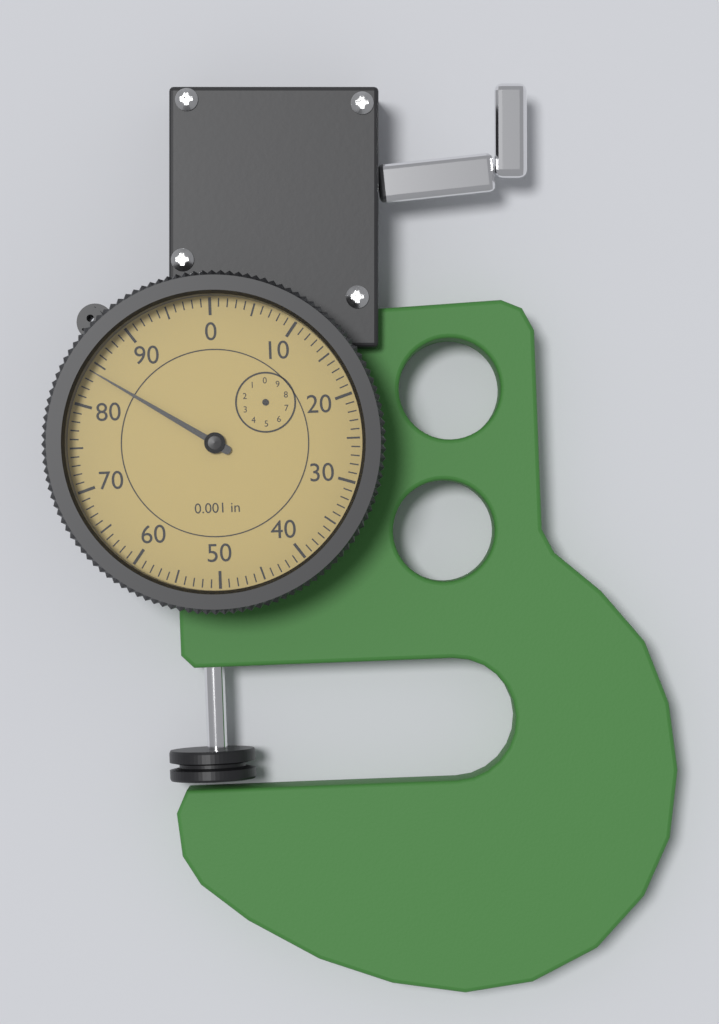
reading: 84 0.001 in
